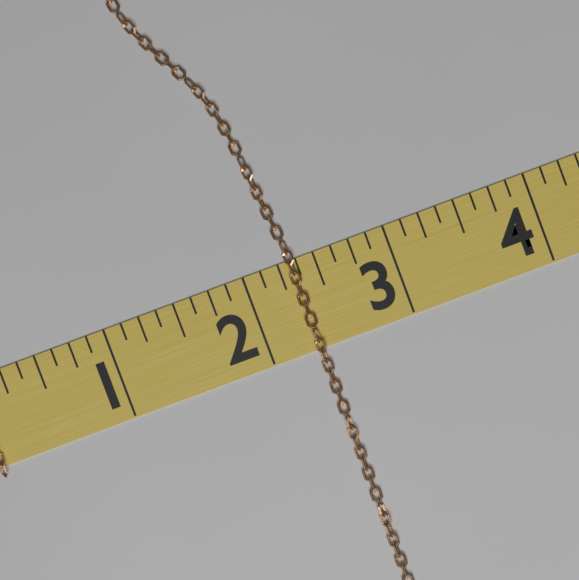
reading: 2.375 (no unit)
